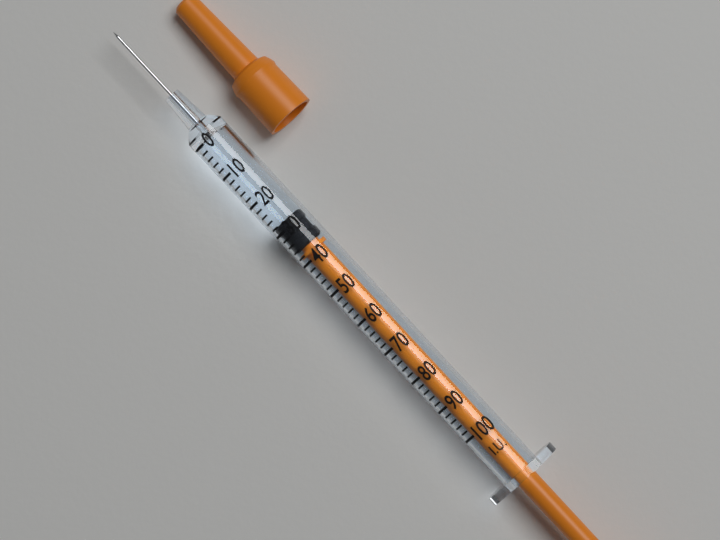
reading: 28 I.U.
